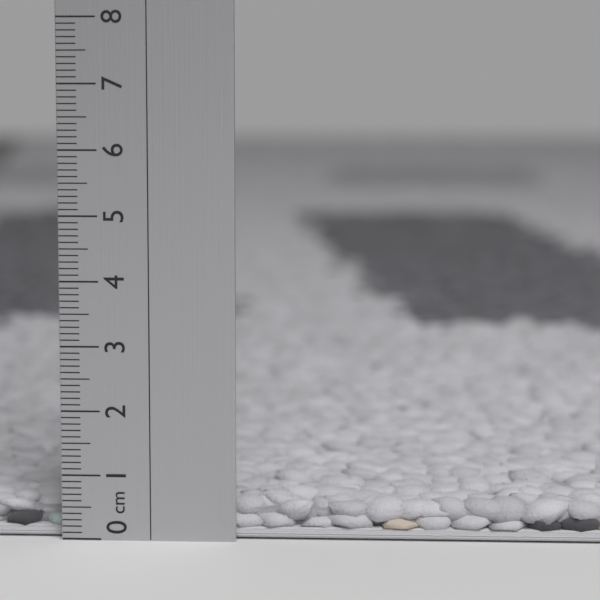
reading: 0.6 cm
